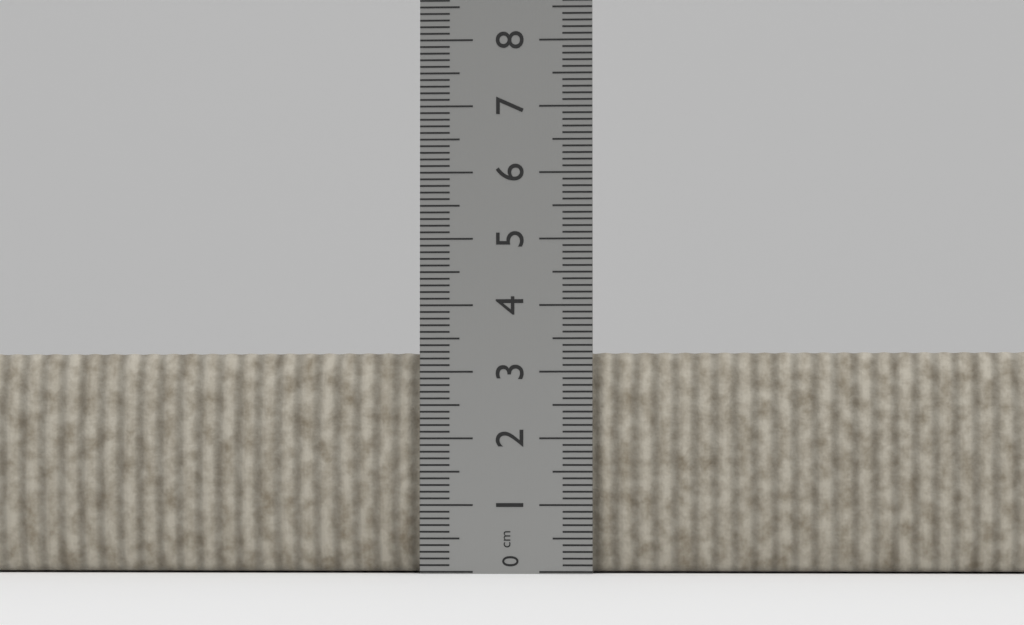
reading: 3.3 cm
